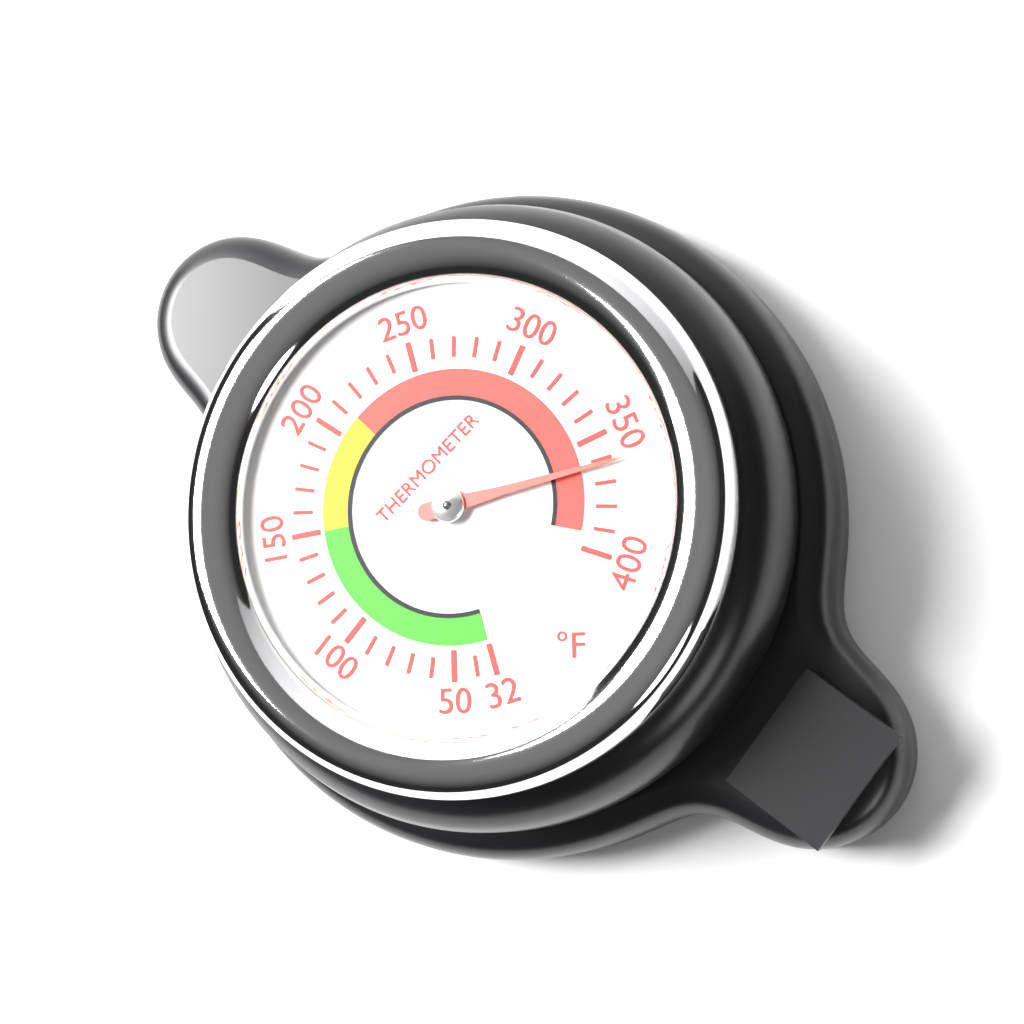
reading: 362 °F
